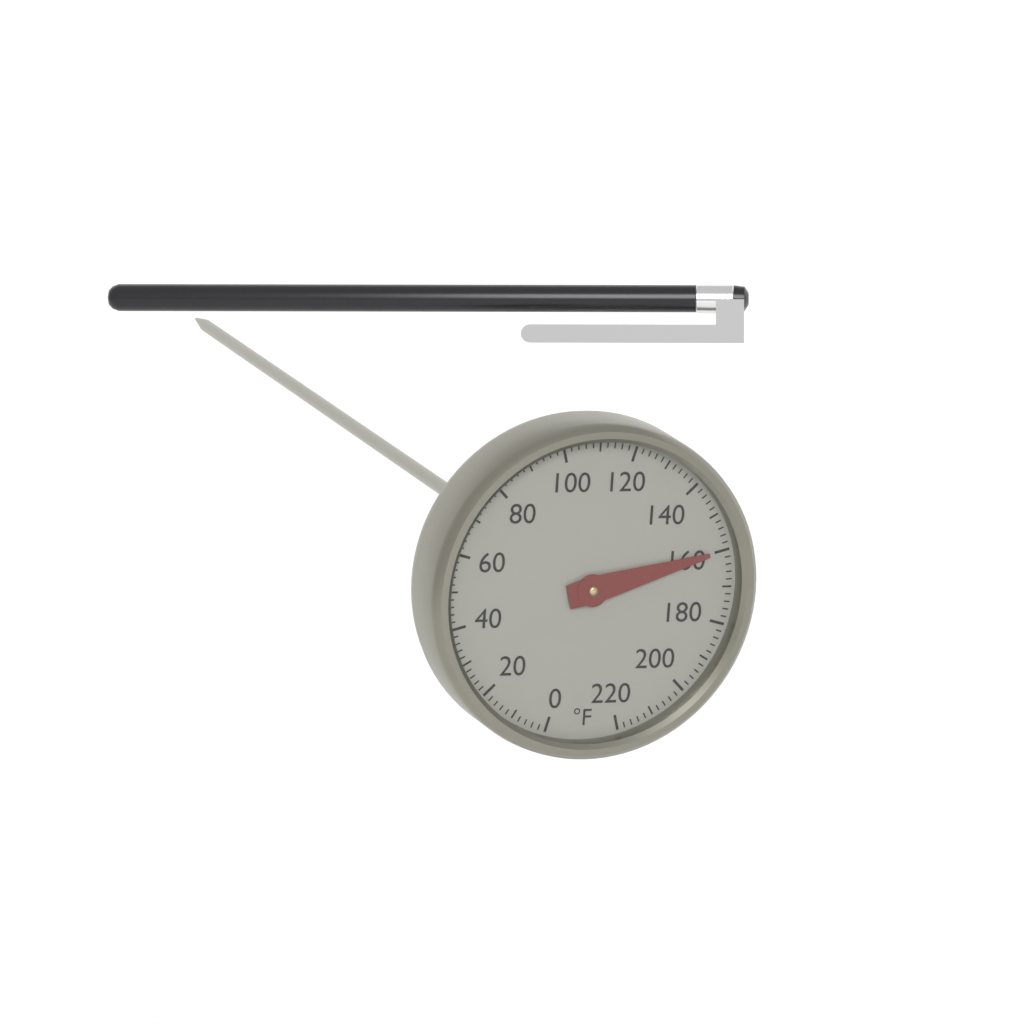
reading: 160 °F
